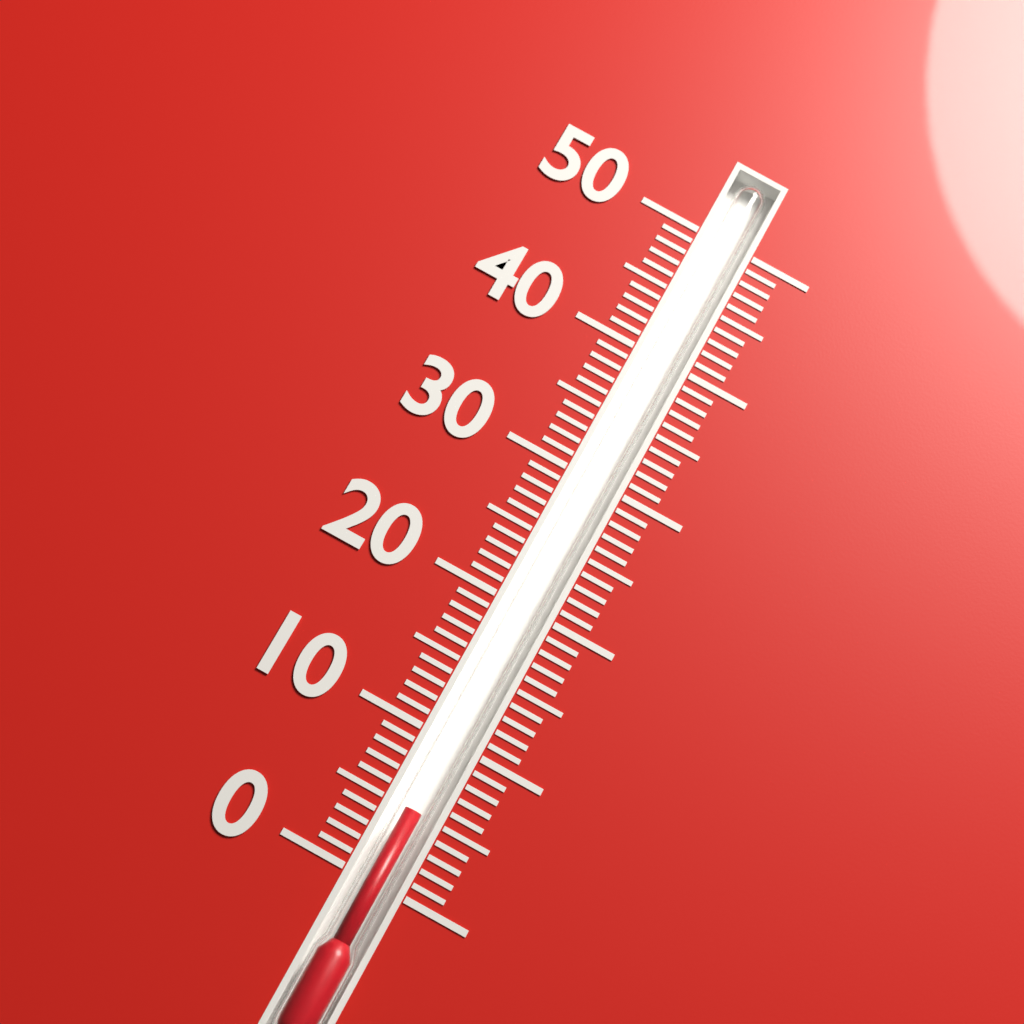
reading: 5 (no unit)
